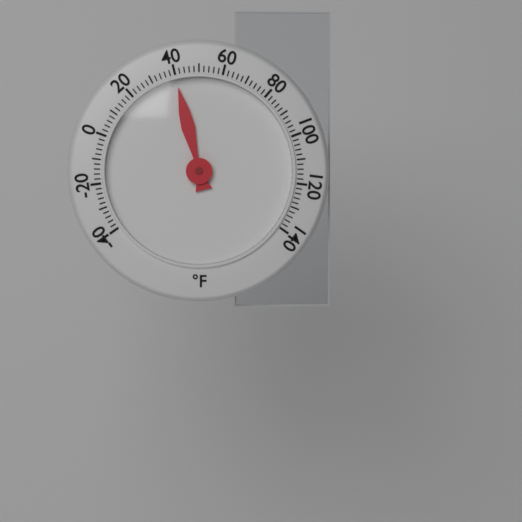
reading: 40 °F
